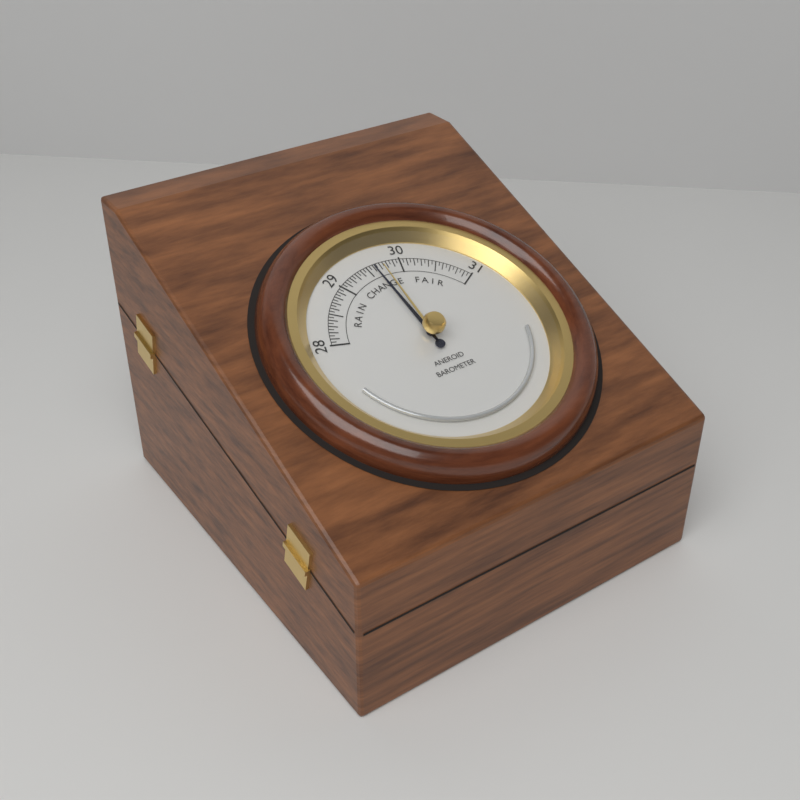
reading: 29.60 (no unit)
